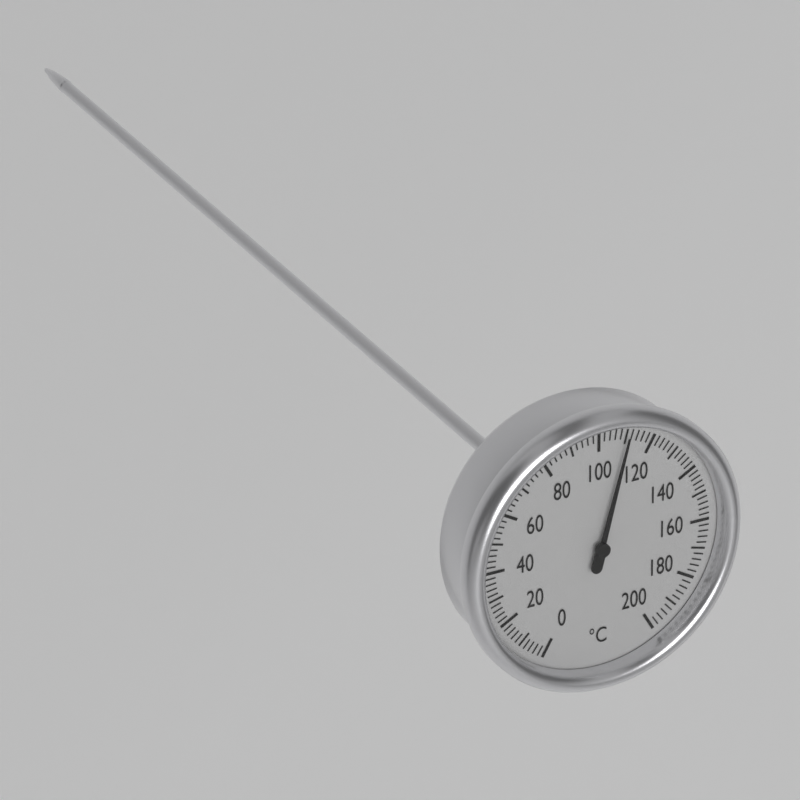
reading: 110 °C
